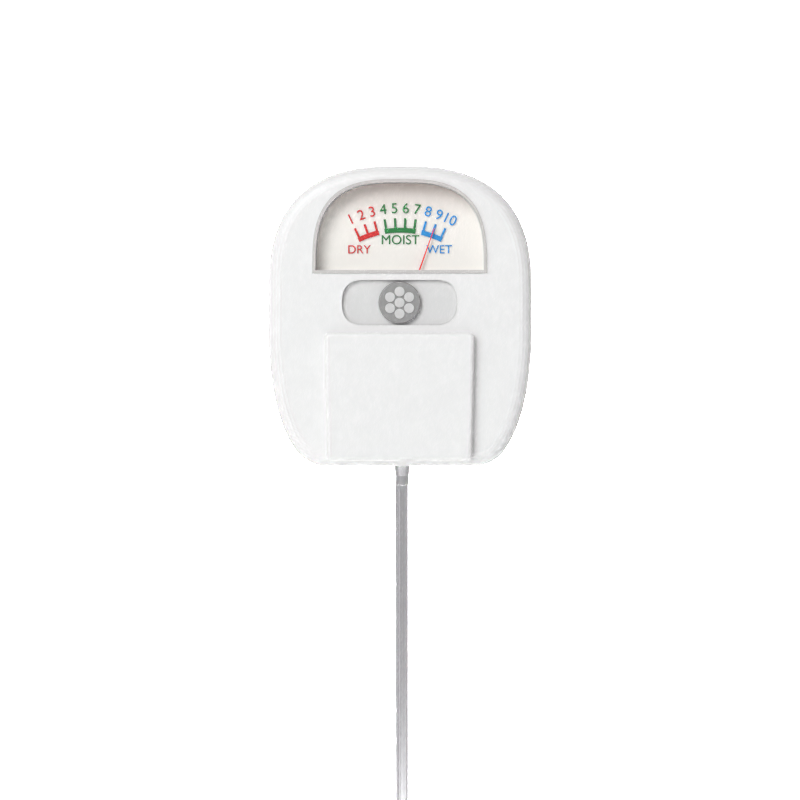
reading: 9 (no unit)
